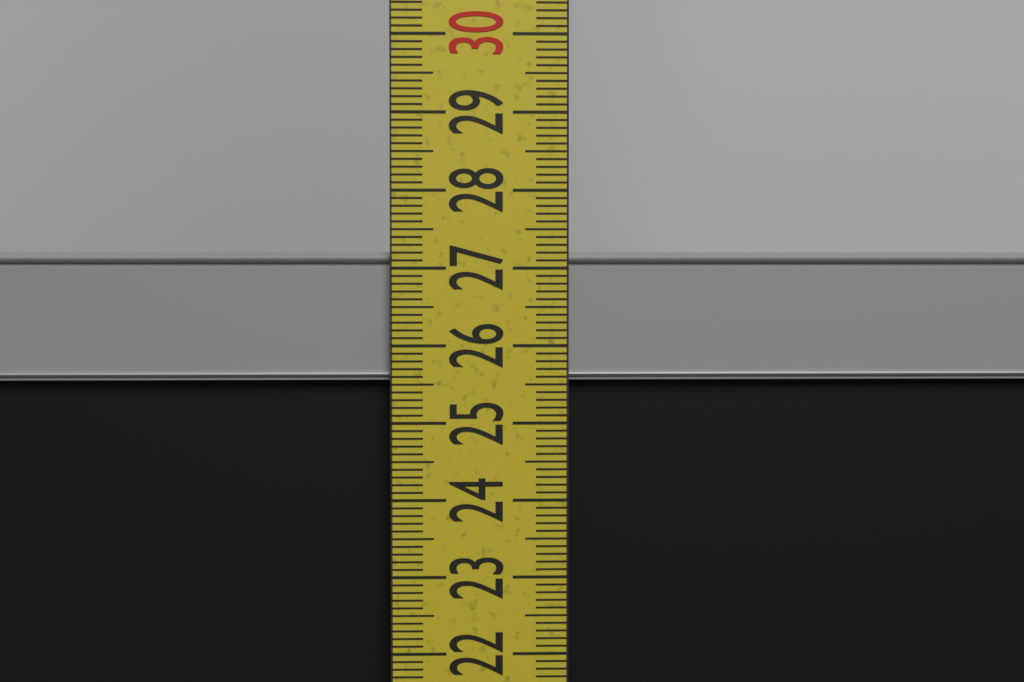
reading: 27.2 cm
